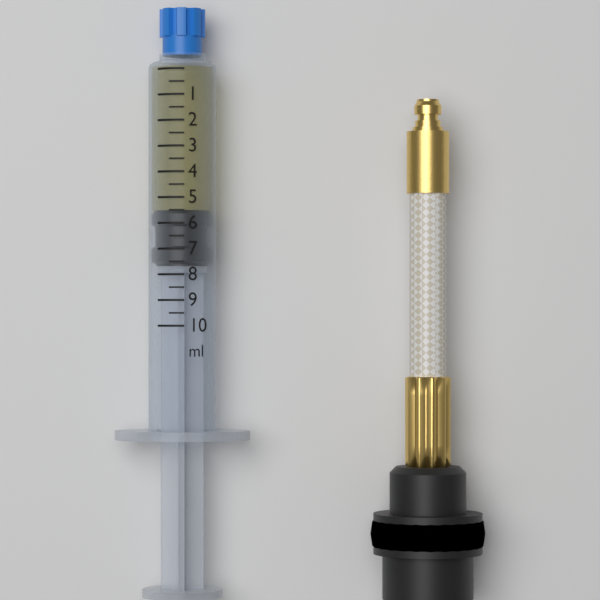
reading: 5.5 ml
